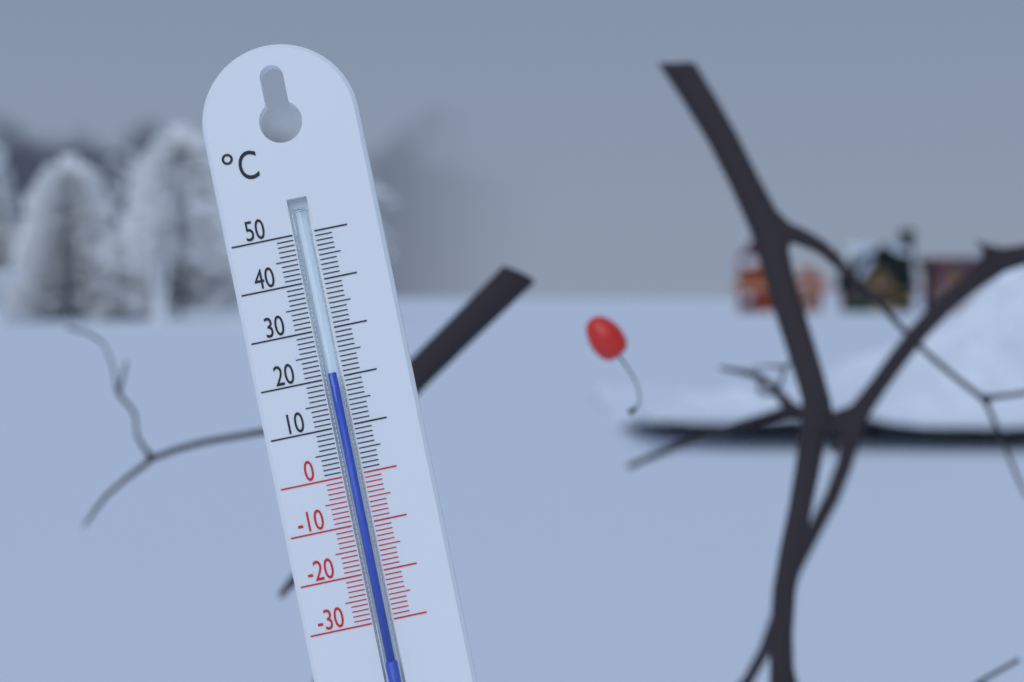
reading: 21 °C
